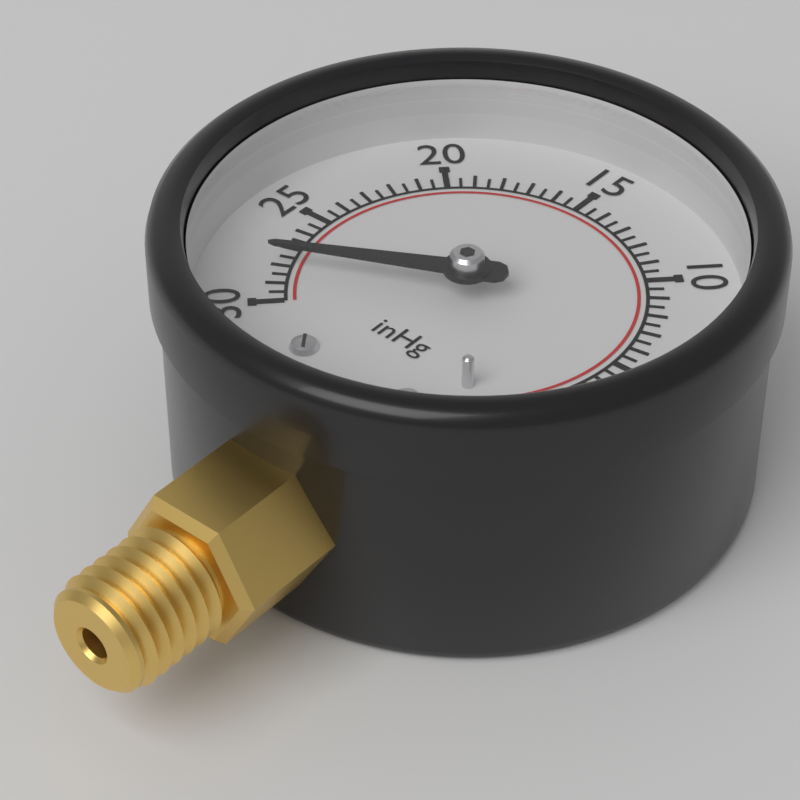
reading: 28.0 inHg
